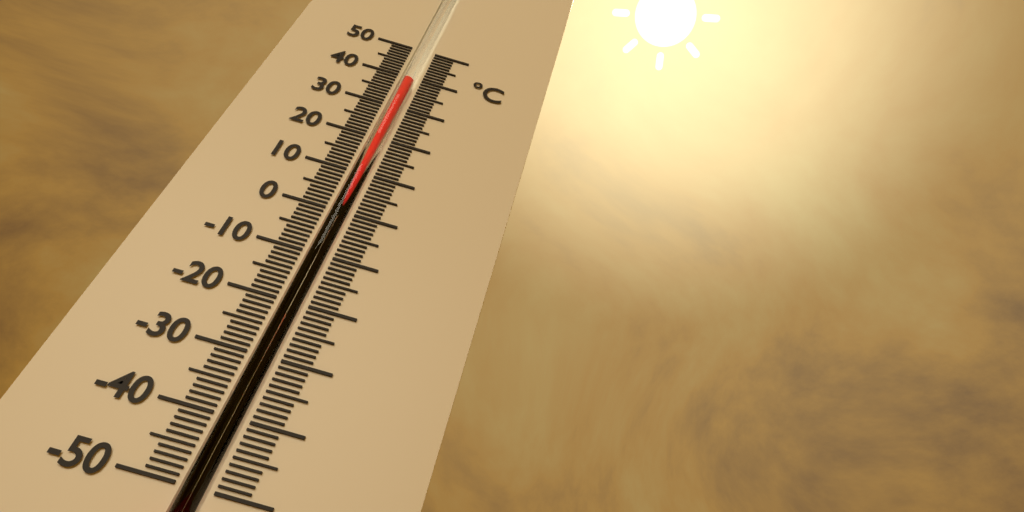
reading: 39 °C
